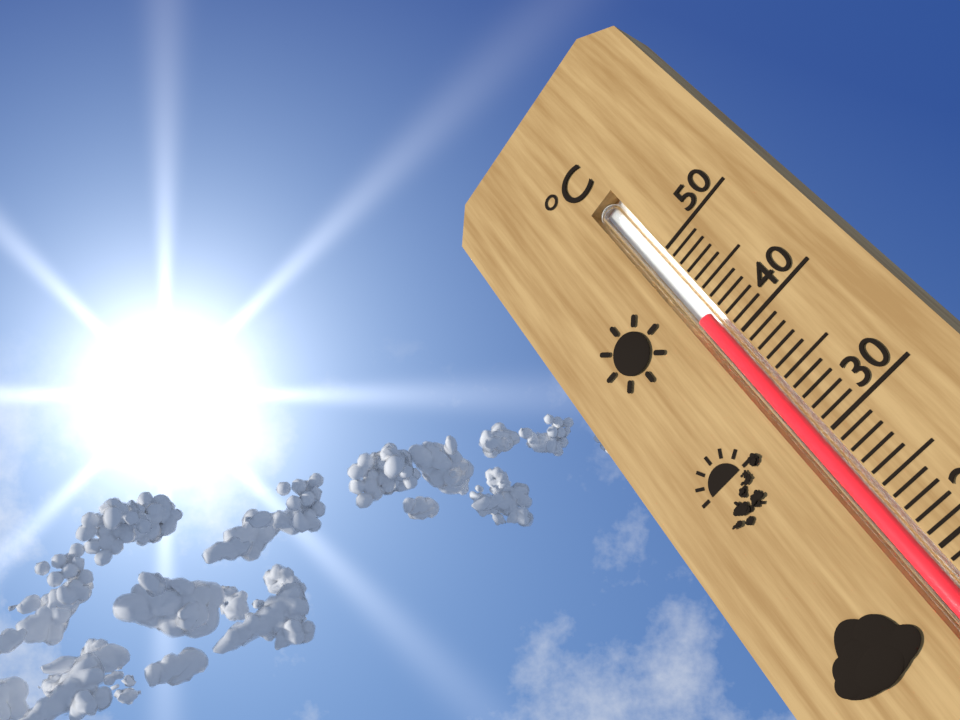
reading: 43 °C
